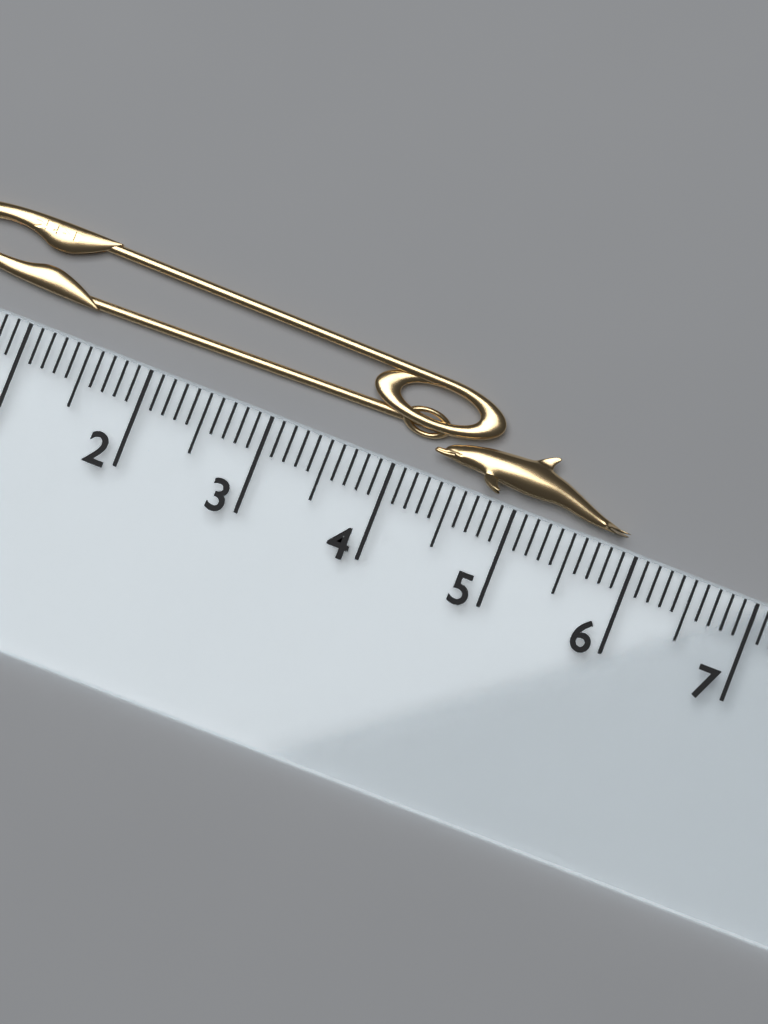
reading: 5.9 cm
